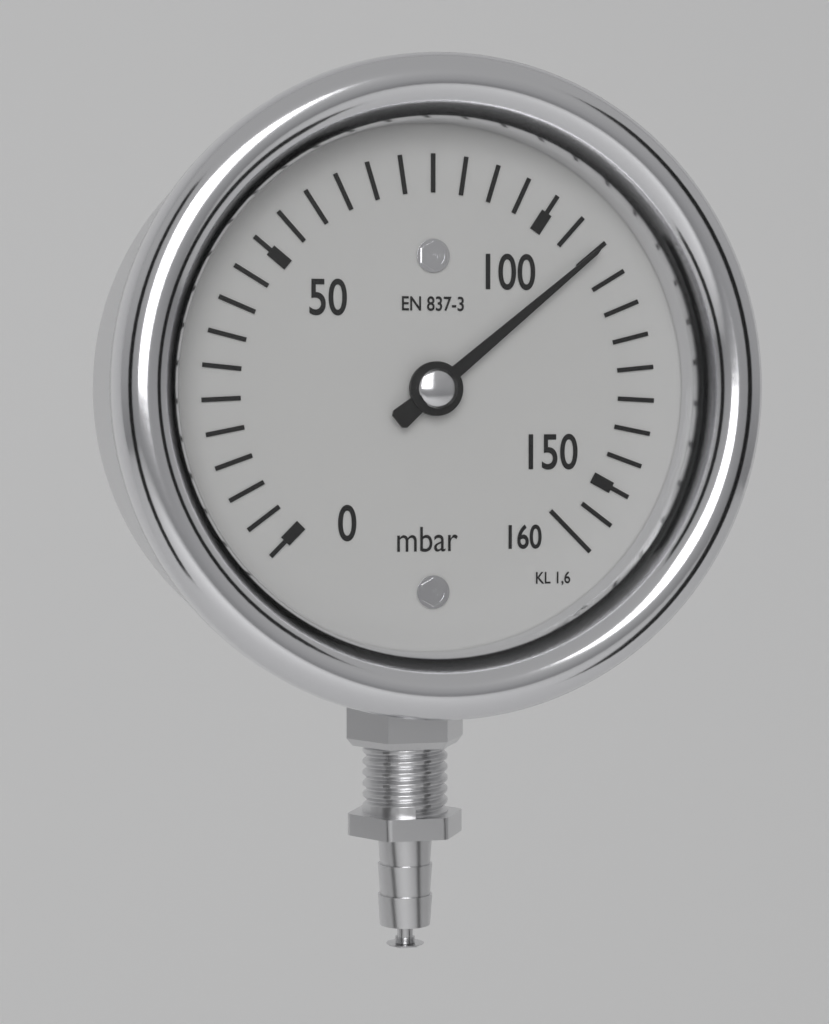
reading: 110 mbar
